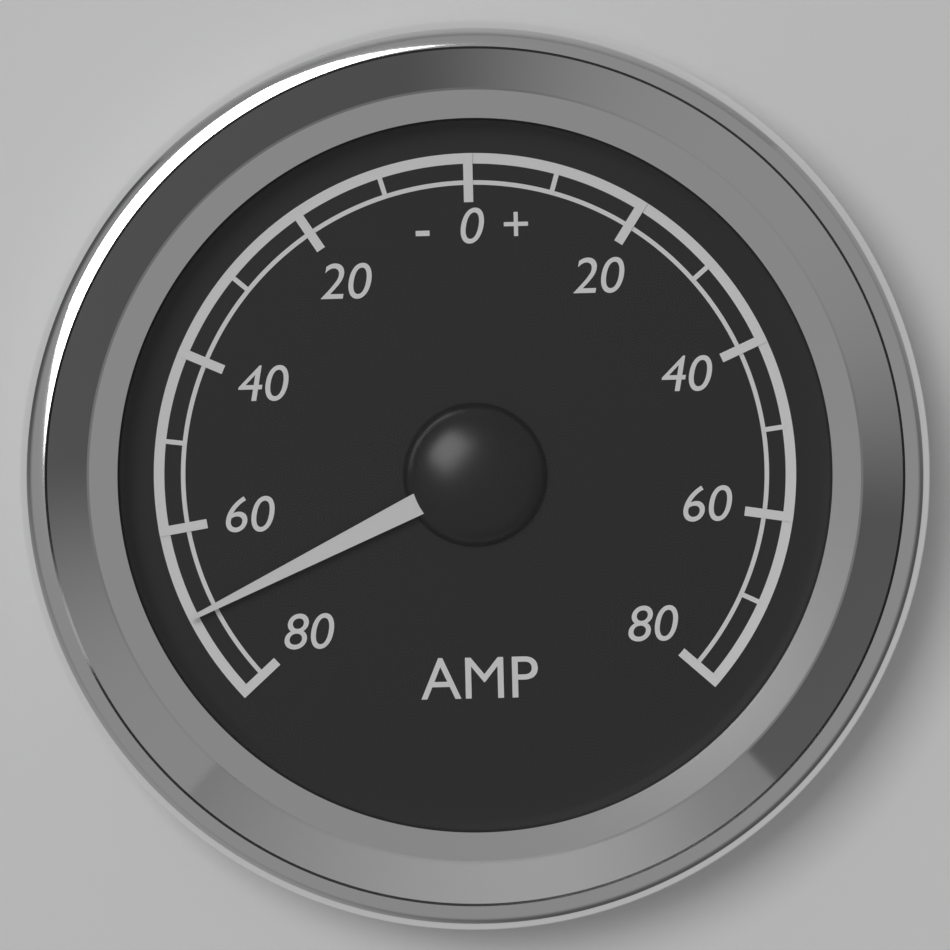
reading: -70 A
